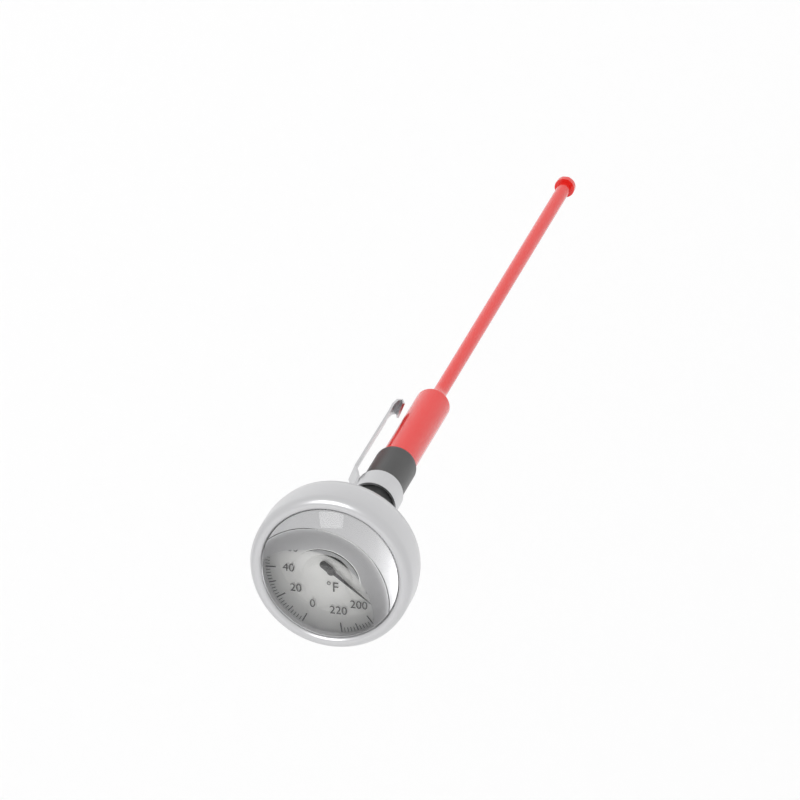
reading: 190 °F
